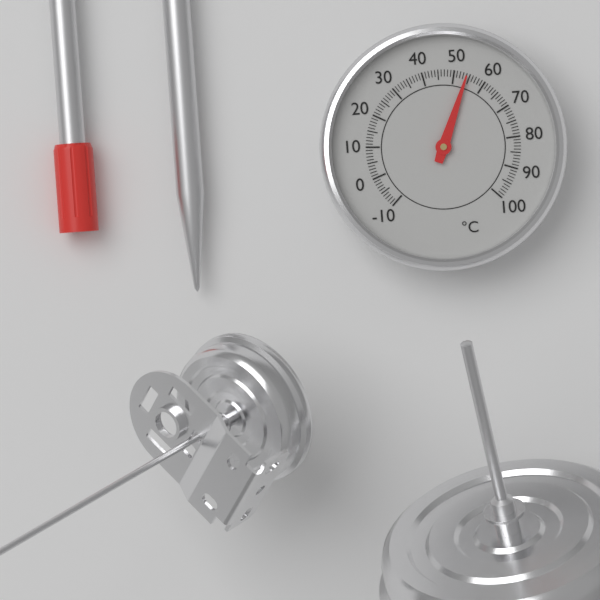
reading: 54 °C
